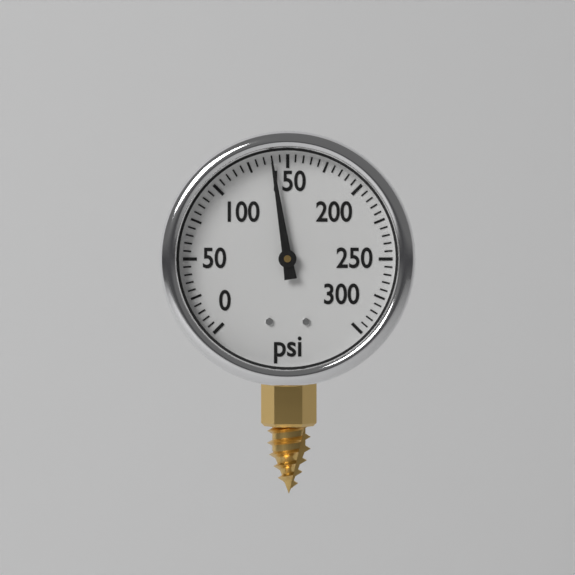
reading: 140 psi
